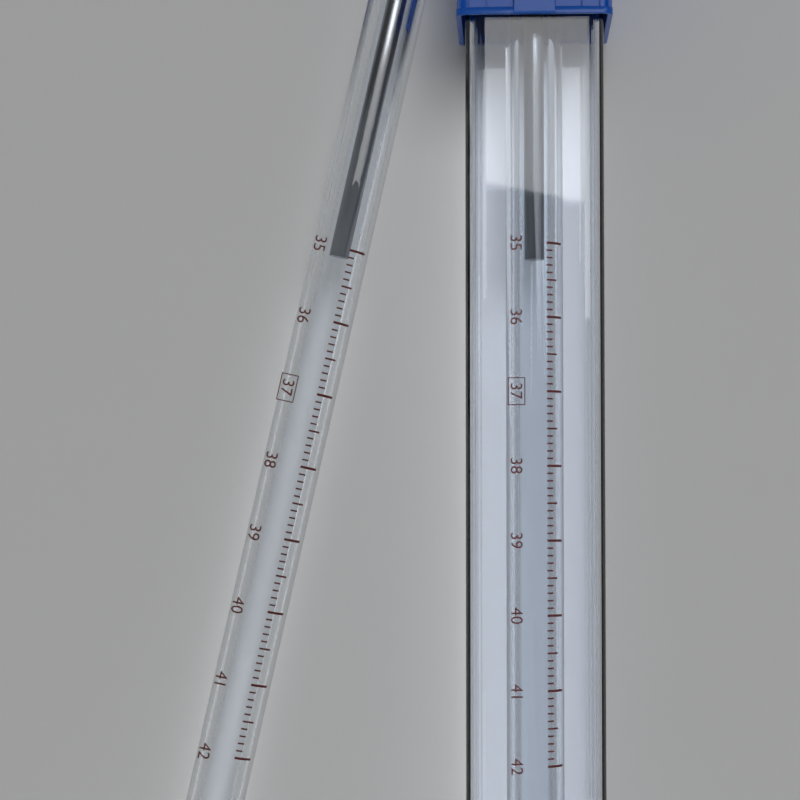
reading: 35.1 °C
